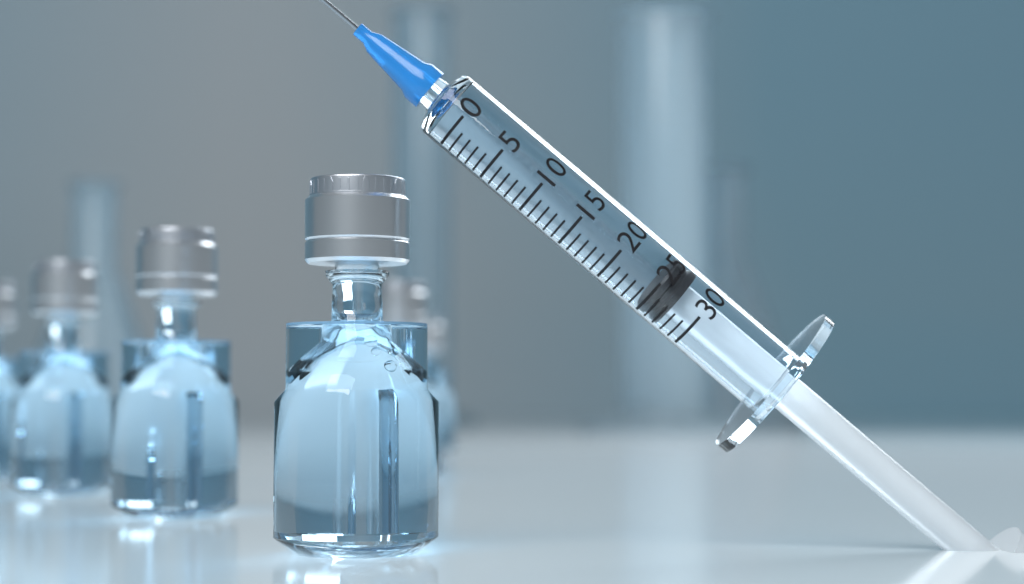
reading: 25 (no unit)
